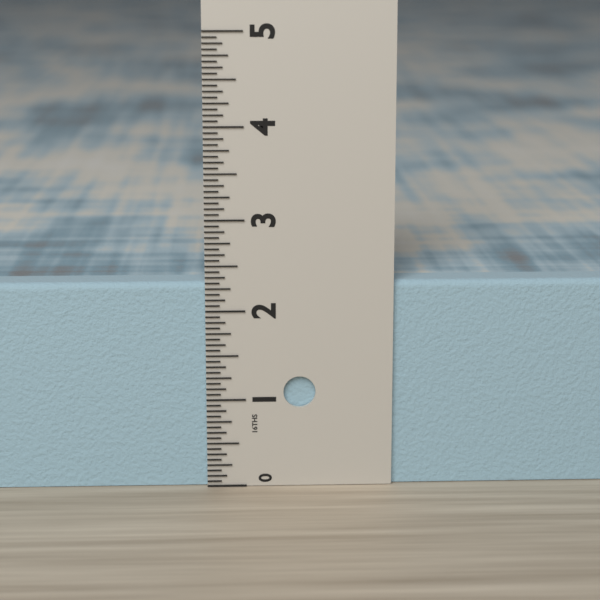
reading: 2.3125 in
